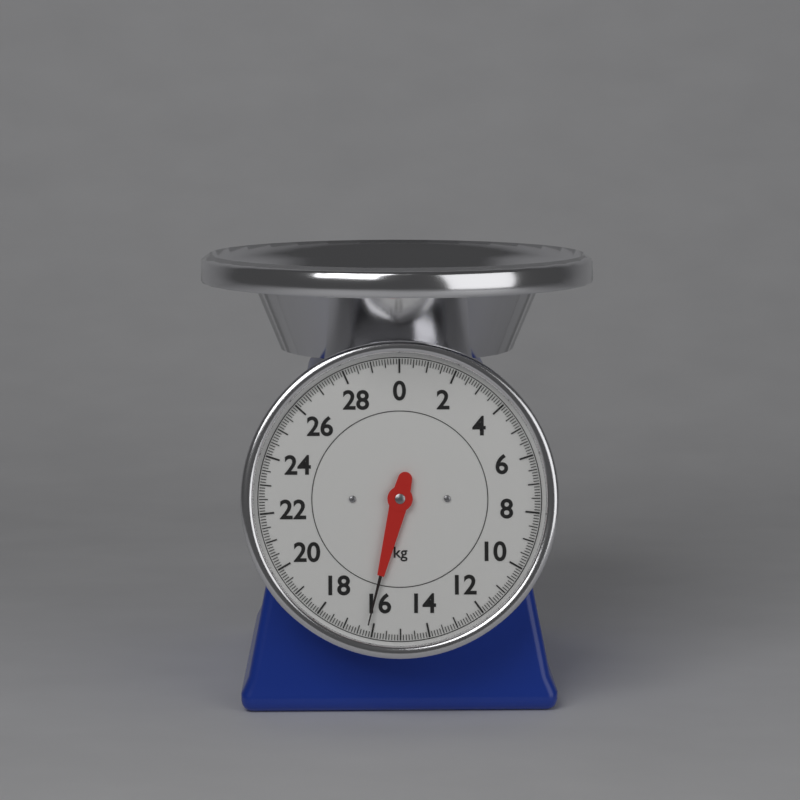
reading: 16.2 kg
